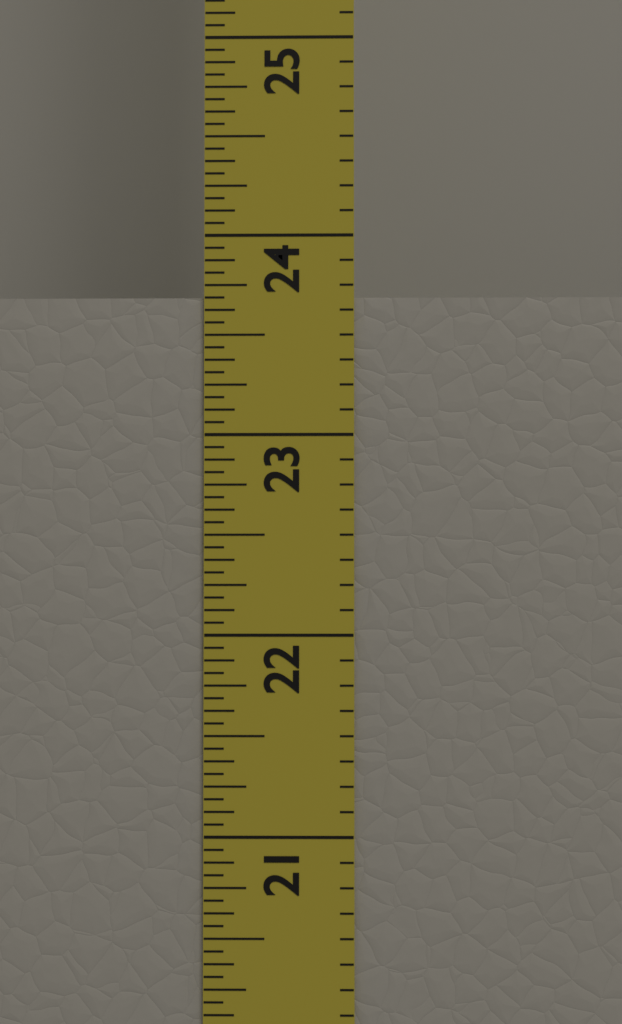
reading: 23.6875 in
